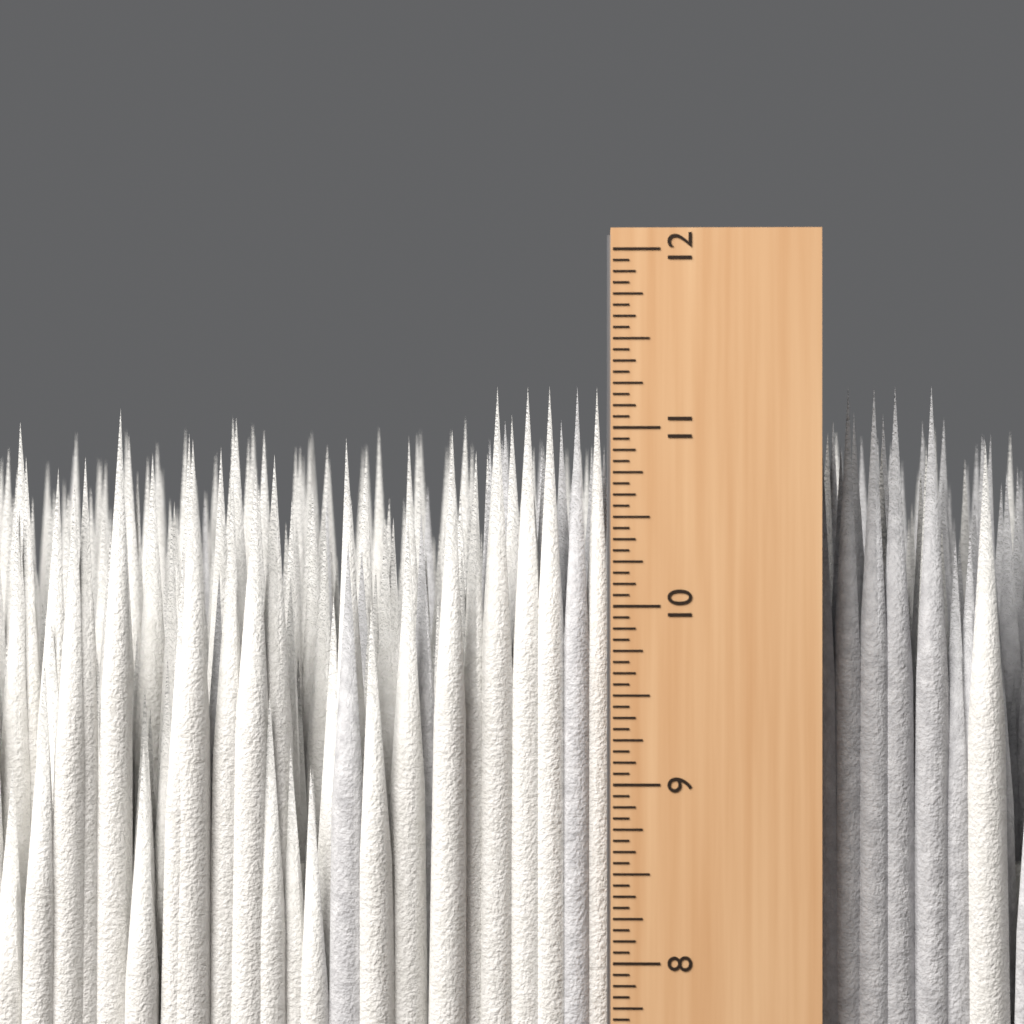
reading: 11.2500 in
